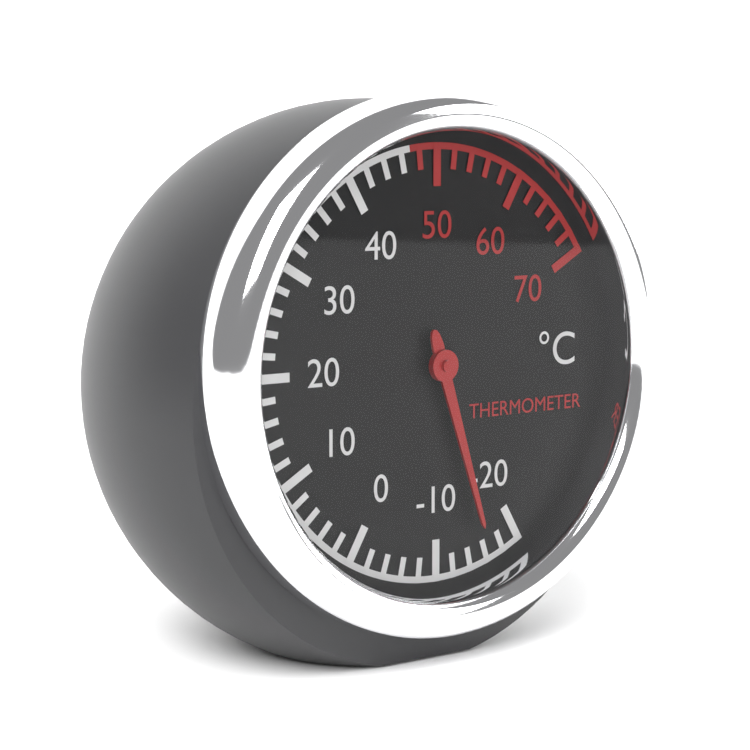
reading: -16 °C
